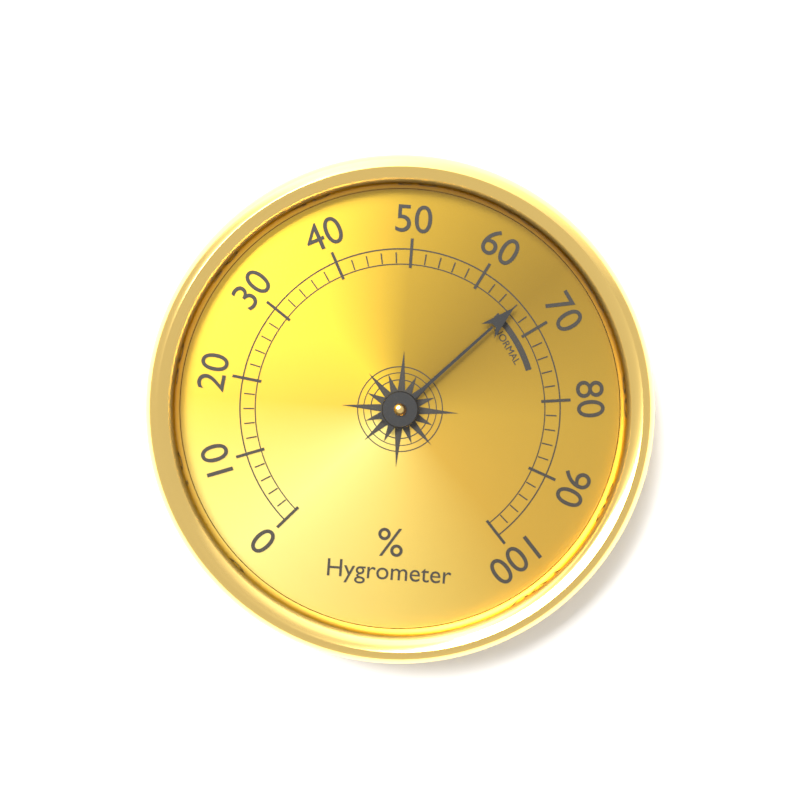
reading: 66 %
